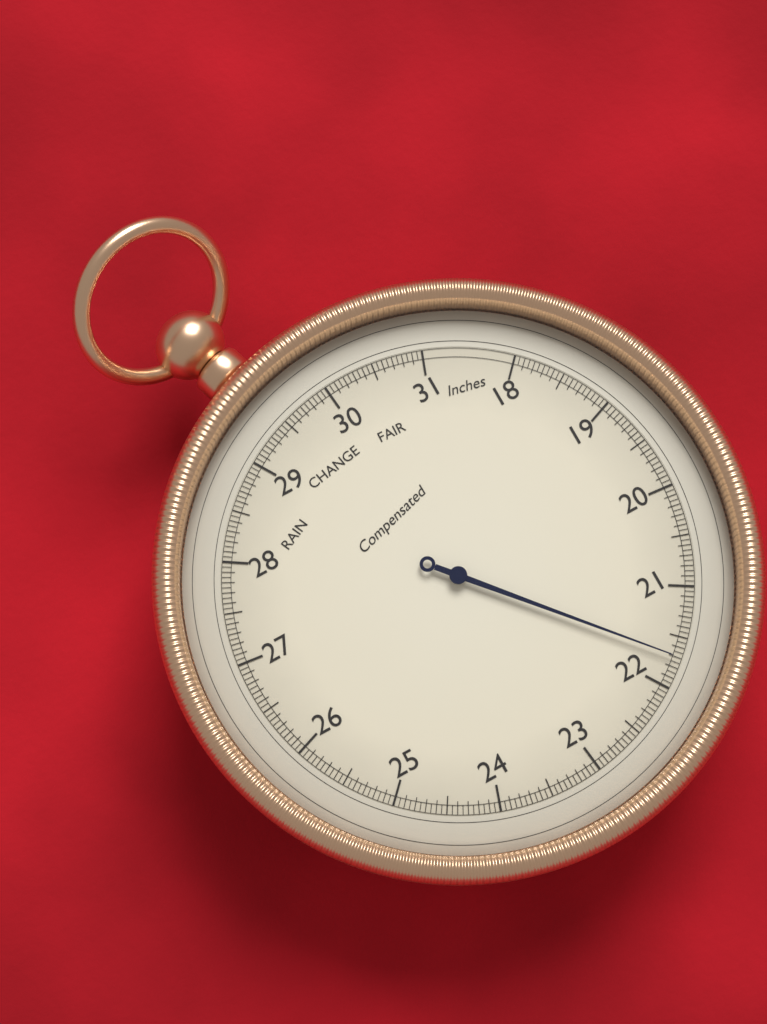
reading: 21.70 inHg
